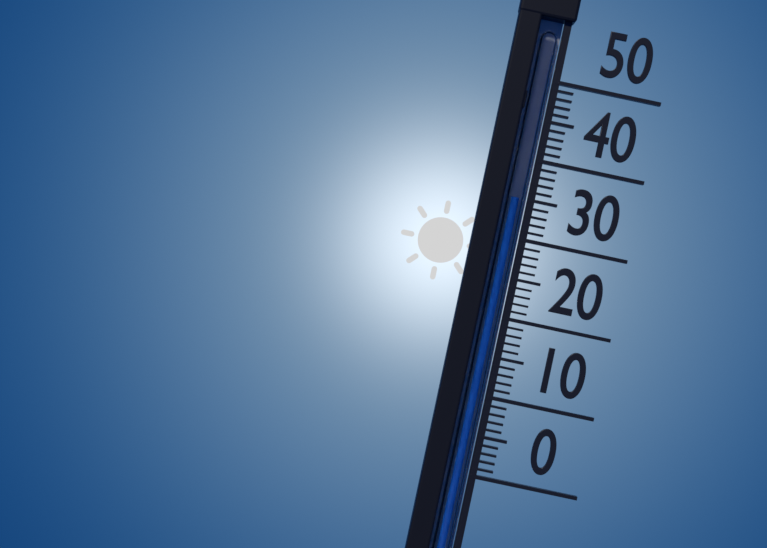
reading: 35 °C
